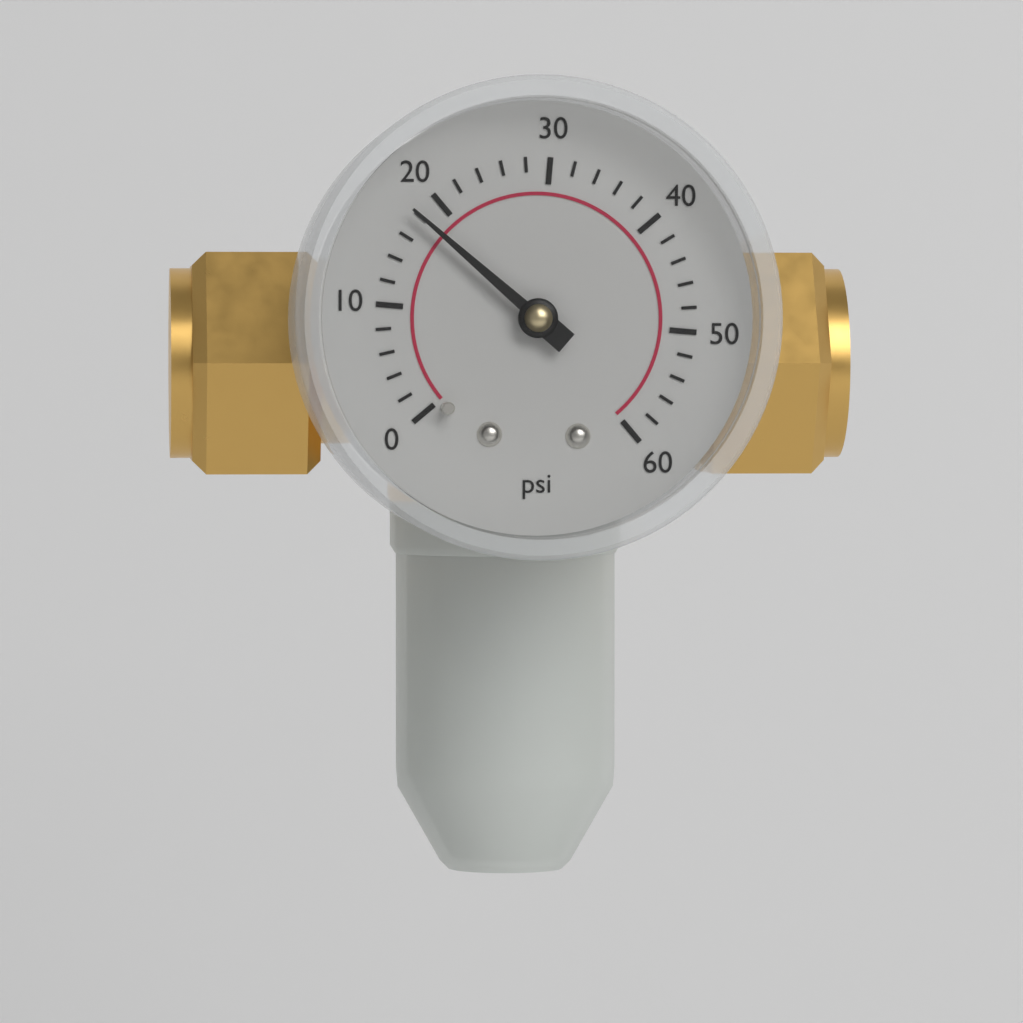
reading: 18 psi
